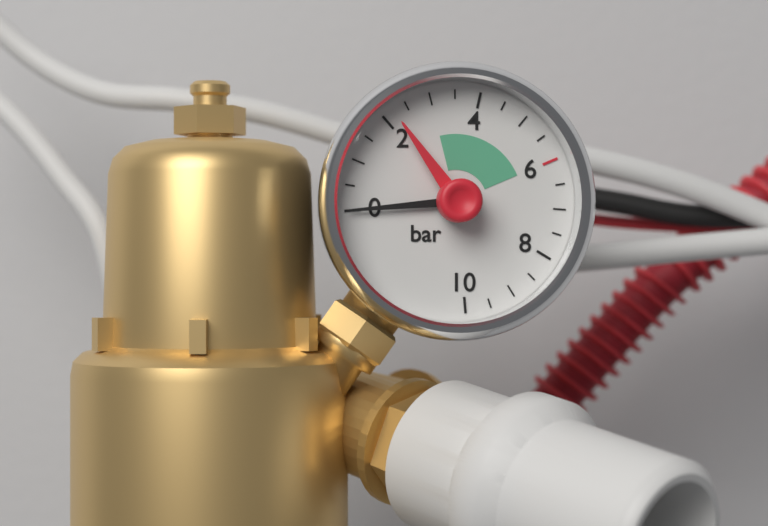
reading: 0.0 bar
